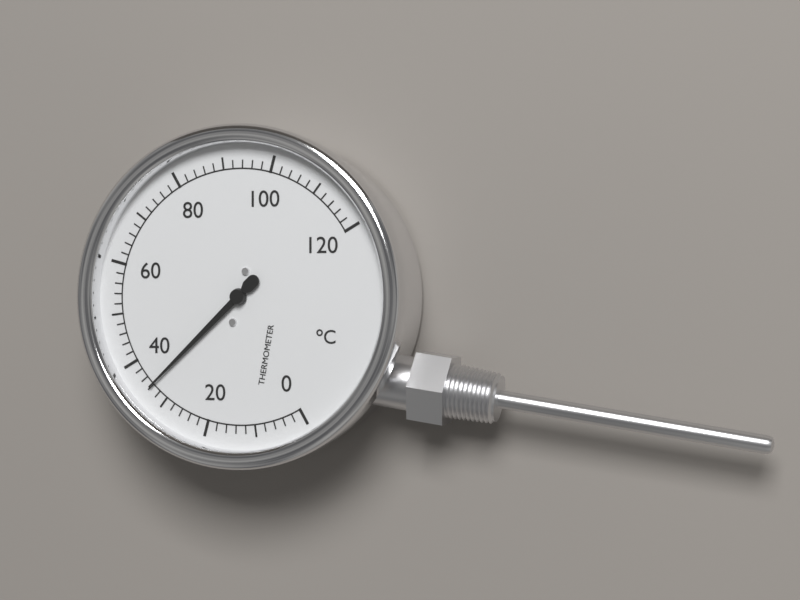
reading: 34 °C
